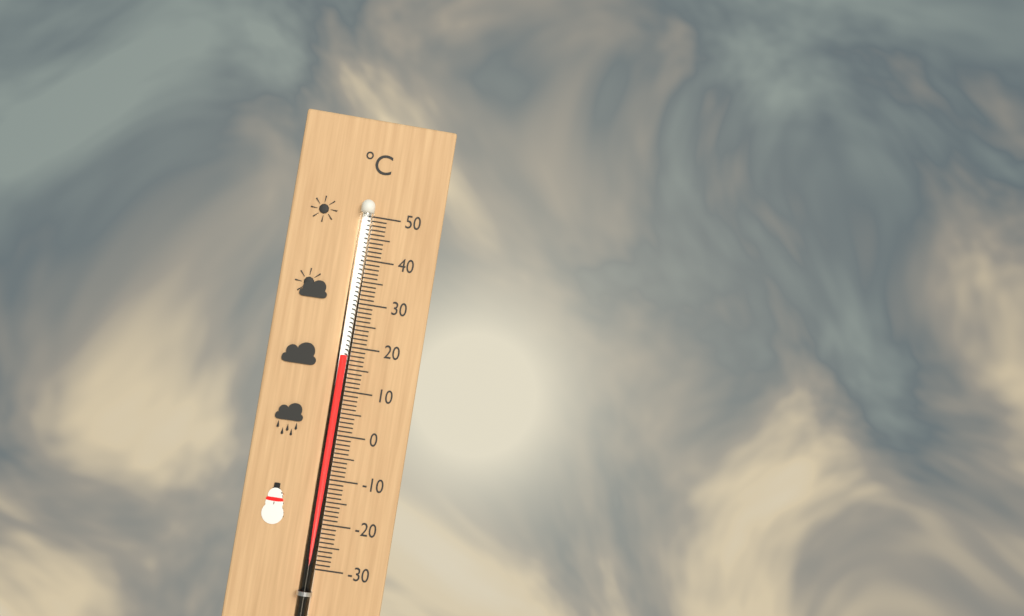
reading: 18 °C
